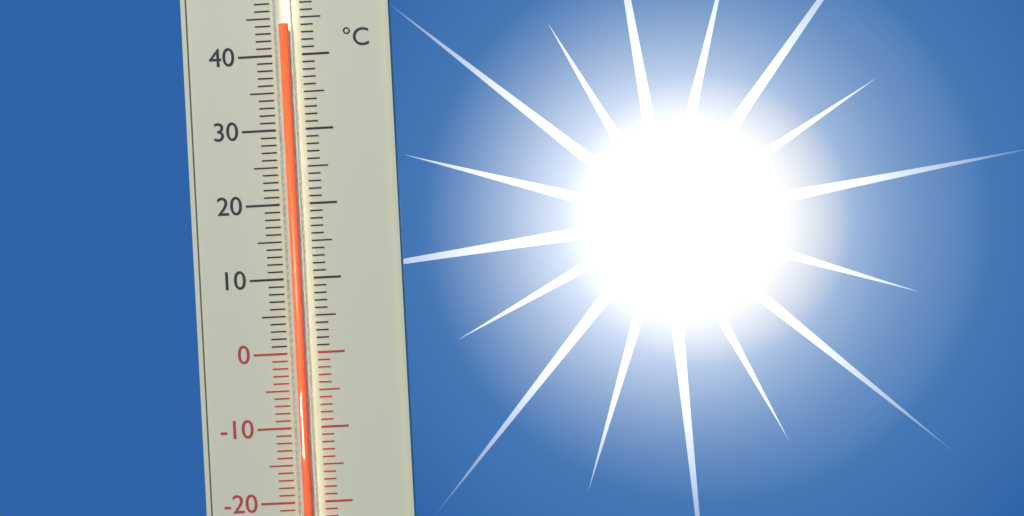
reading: 44 °C
